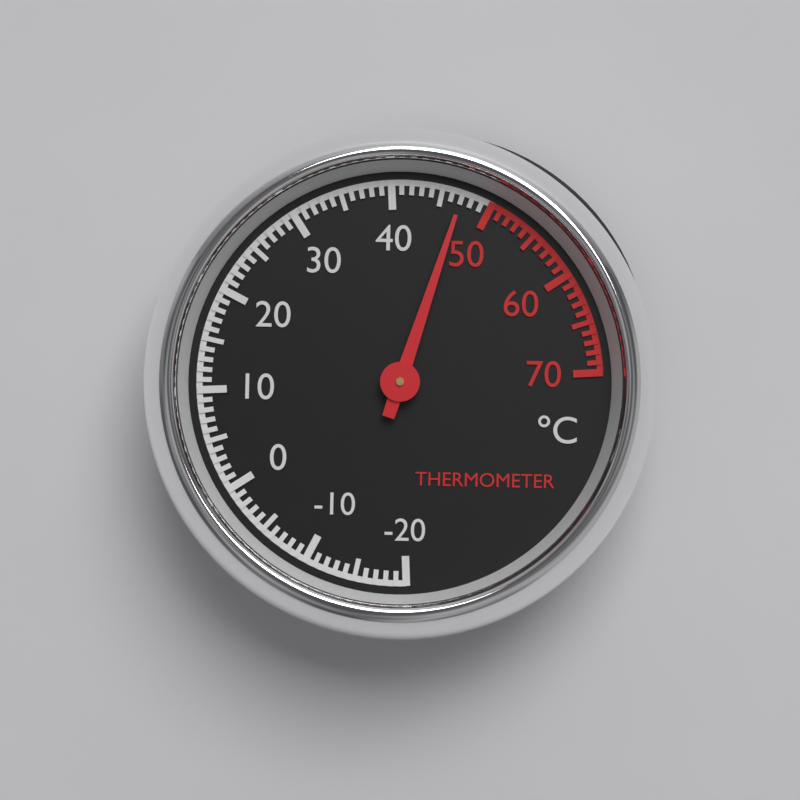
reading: 47 °C
